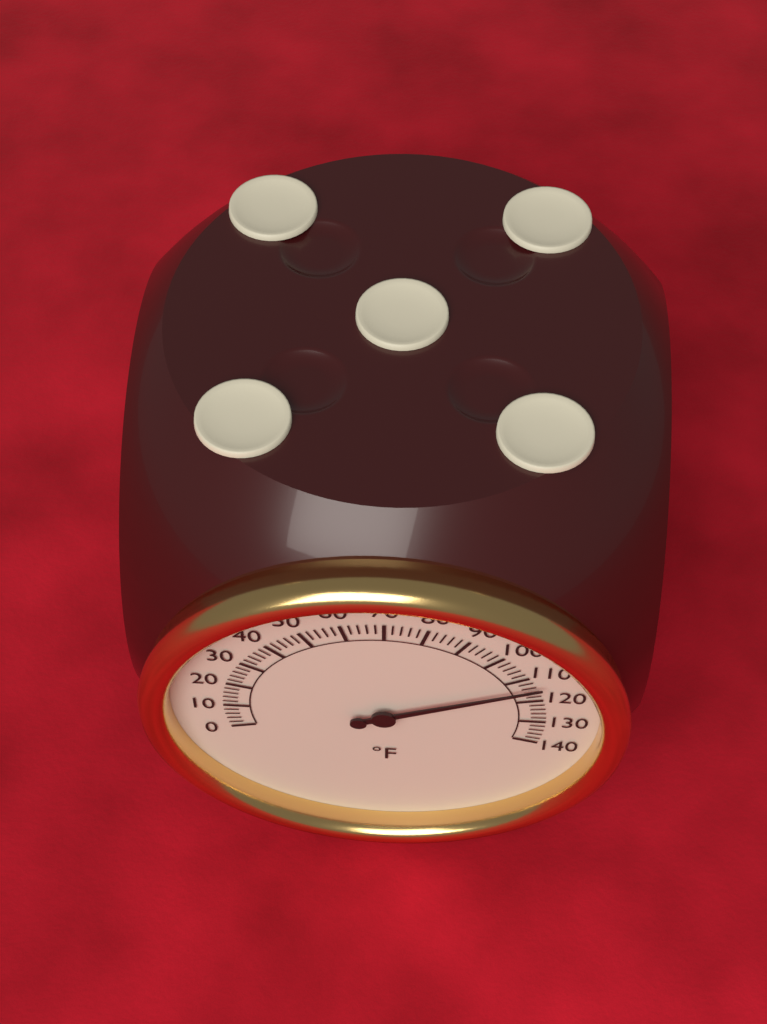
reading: 114 °F
